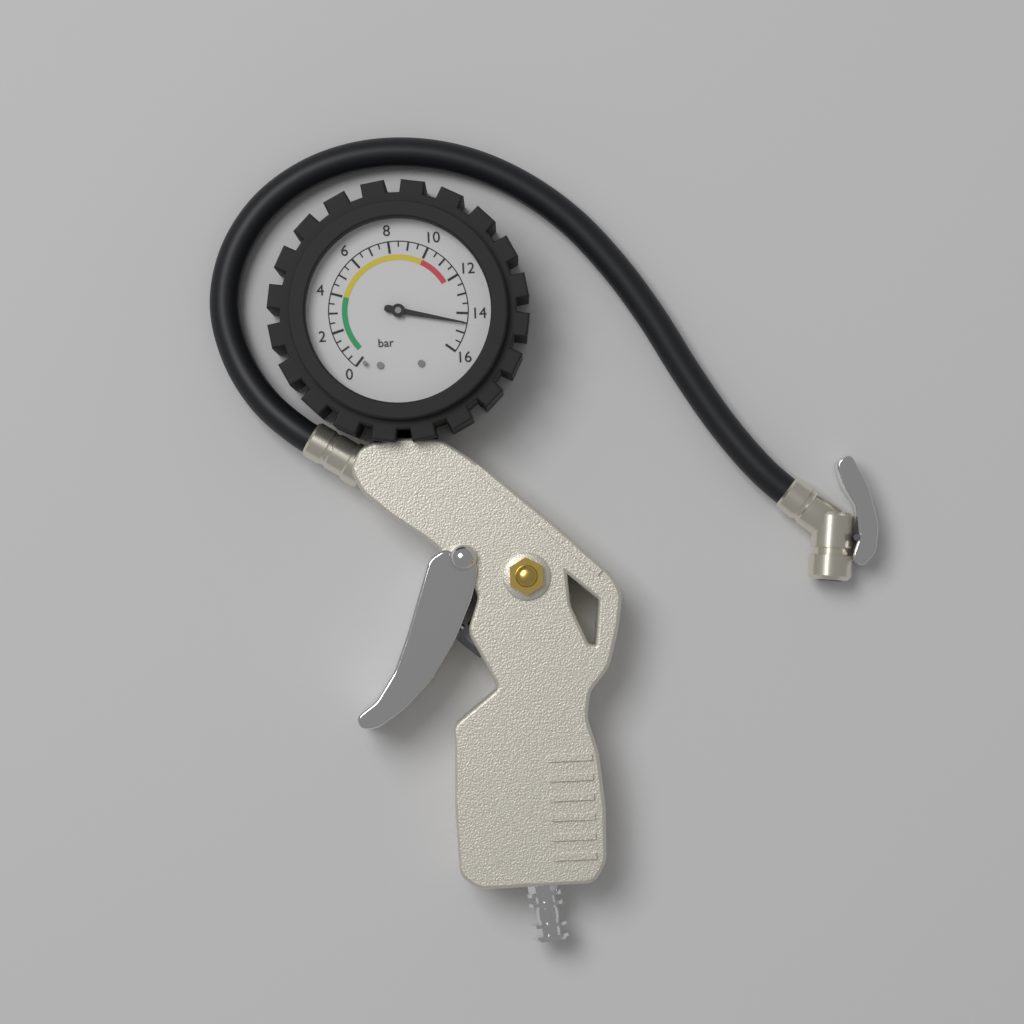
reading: 14.5 bar
